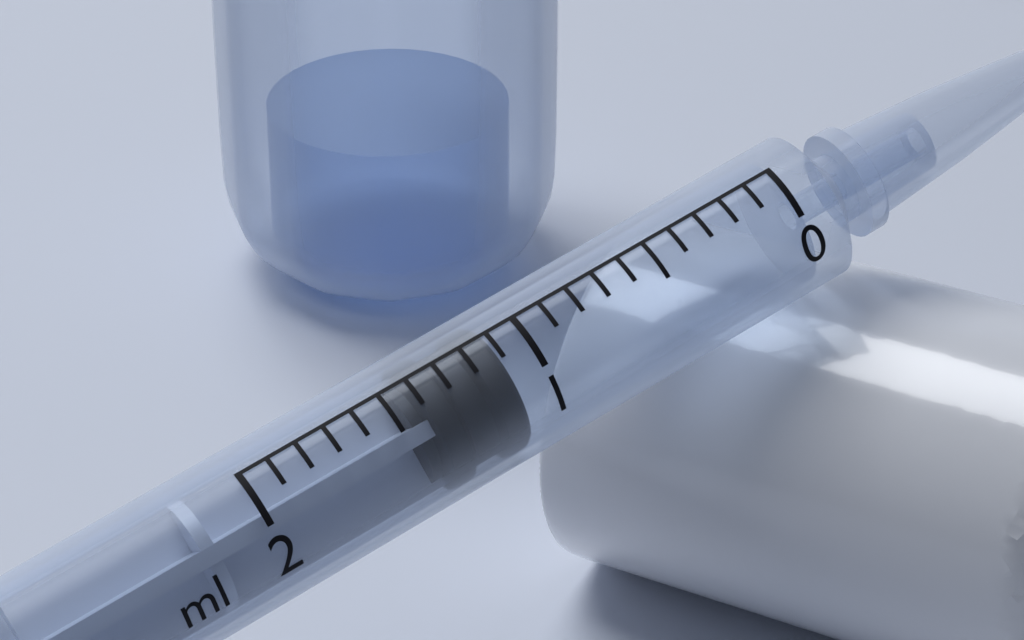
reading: 1.1 ml
